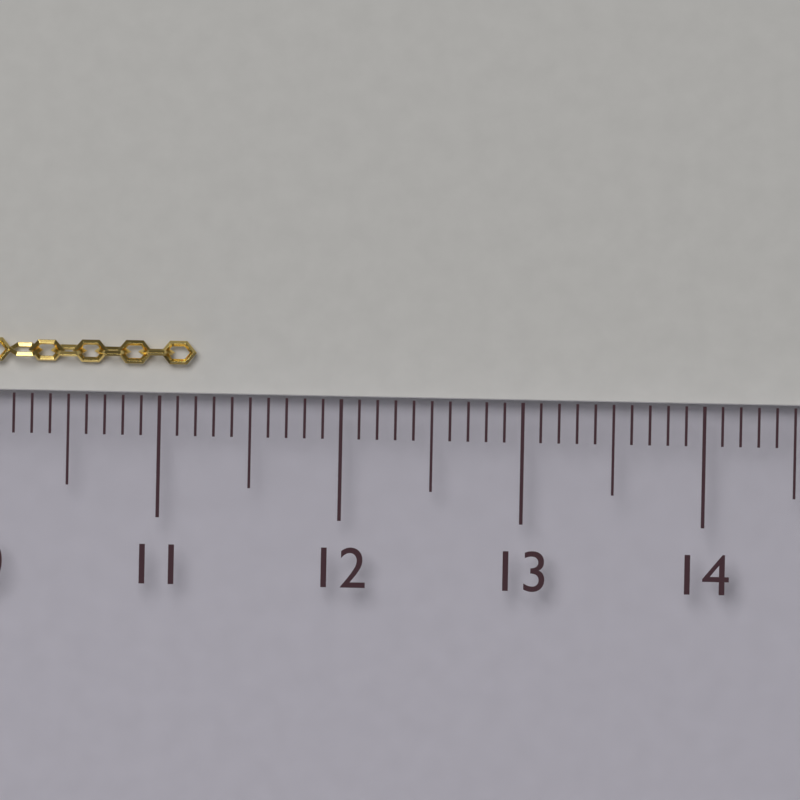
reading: 11.2 cm
